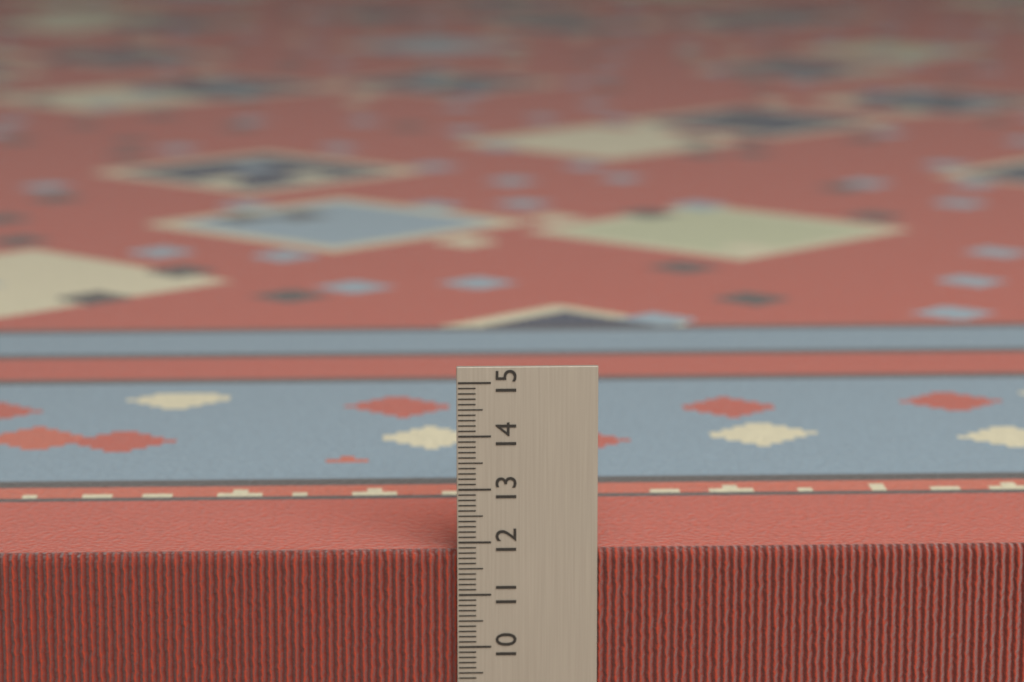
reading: 11.8 cm
